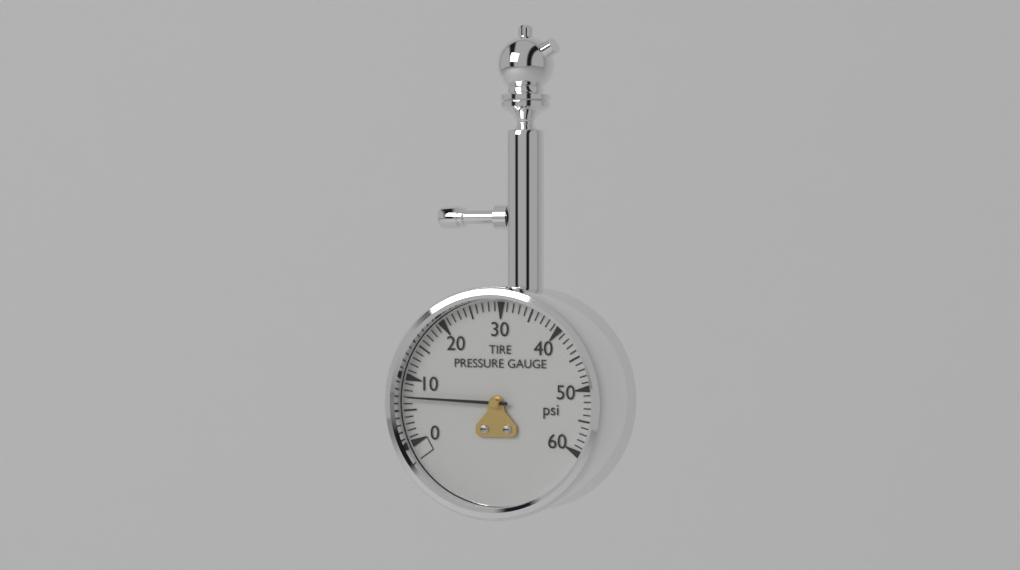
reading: 7 psi
